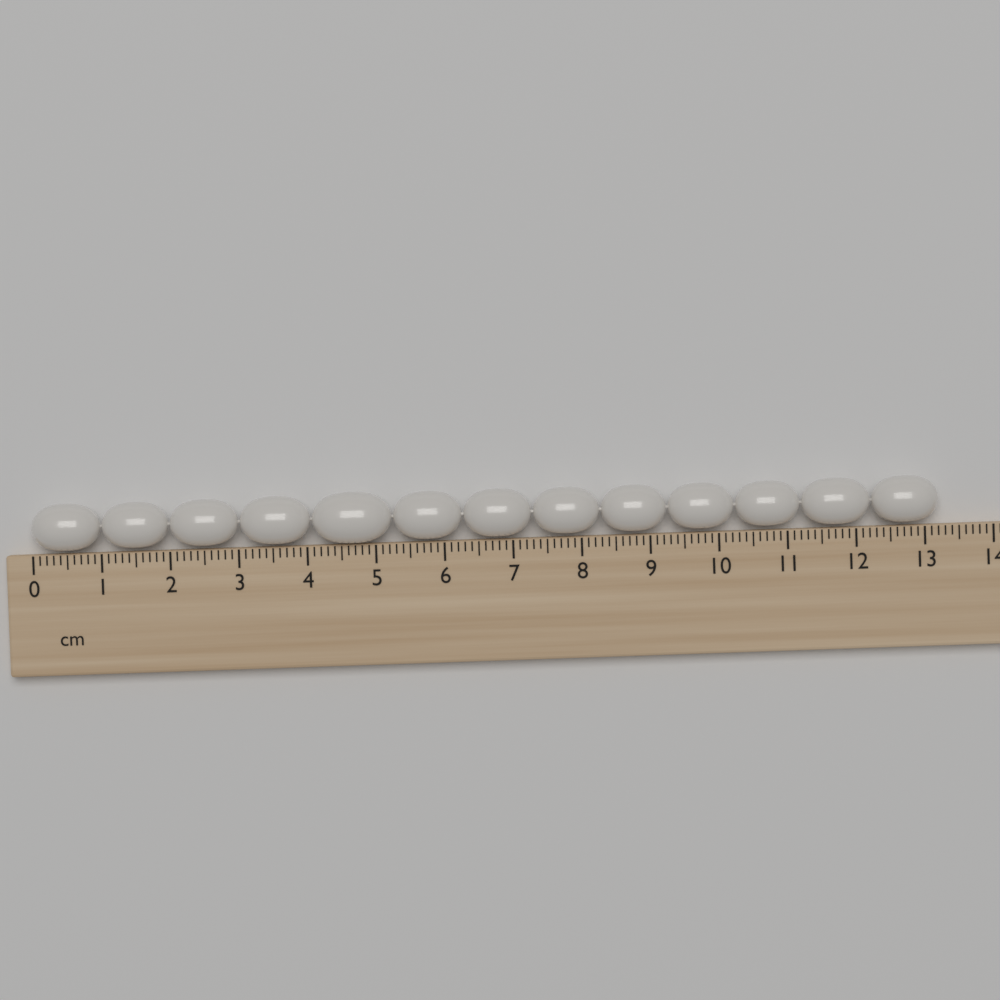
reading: 13.2 cm
